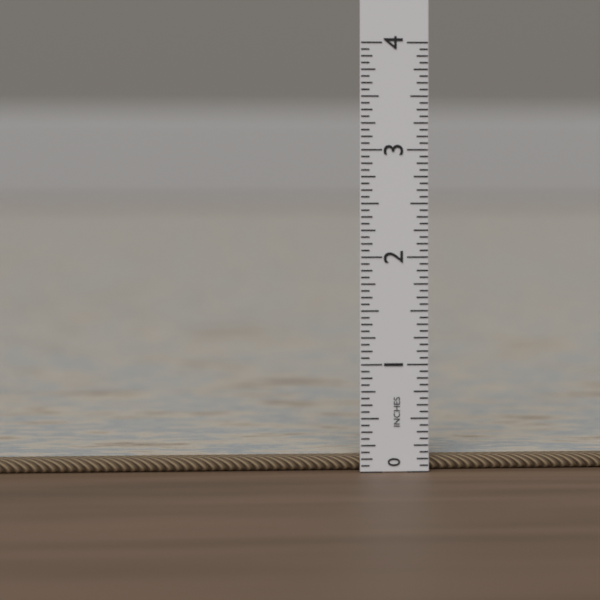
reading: 0.1250 in
